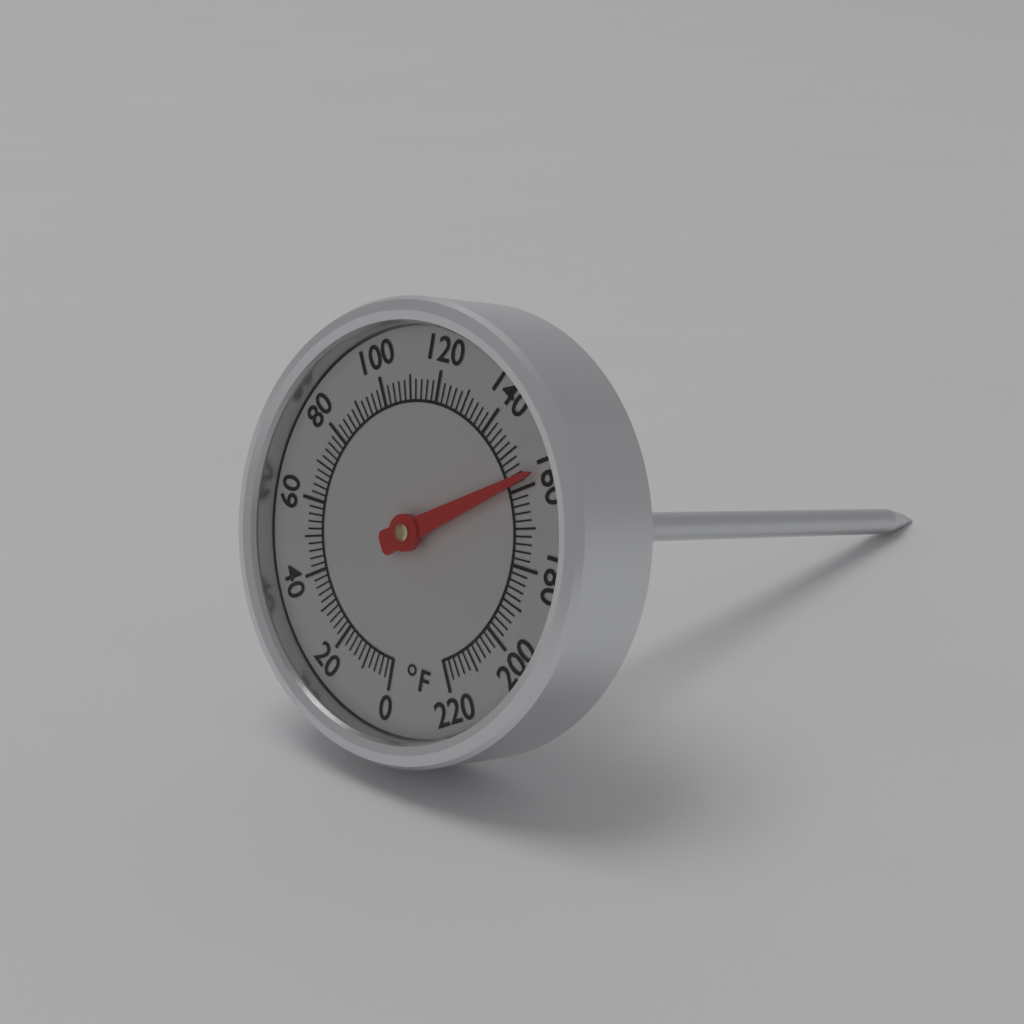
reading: 158 °F
